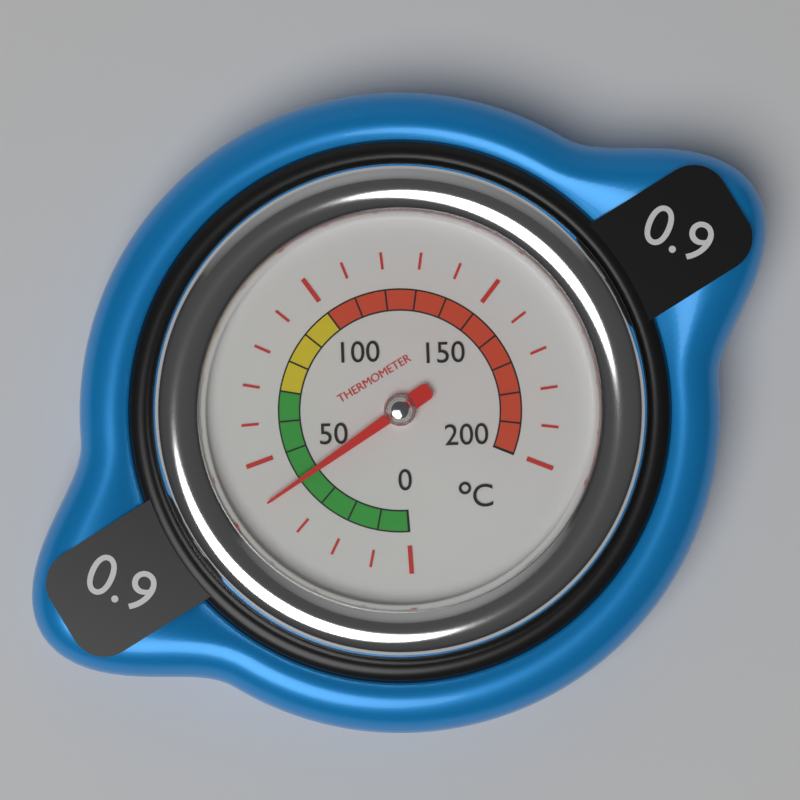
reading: 40 °C
